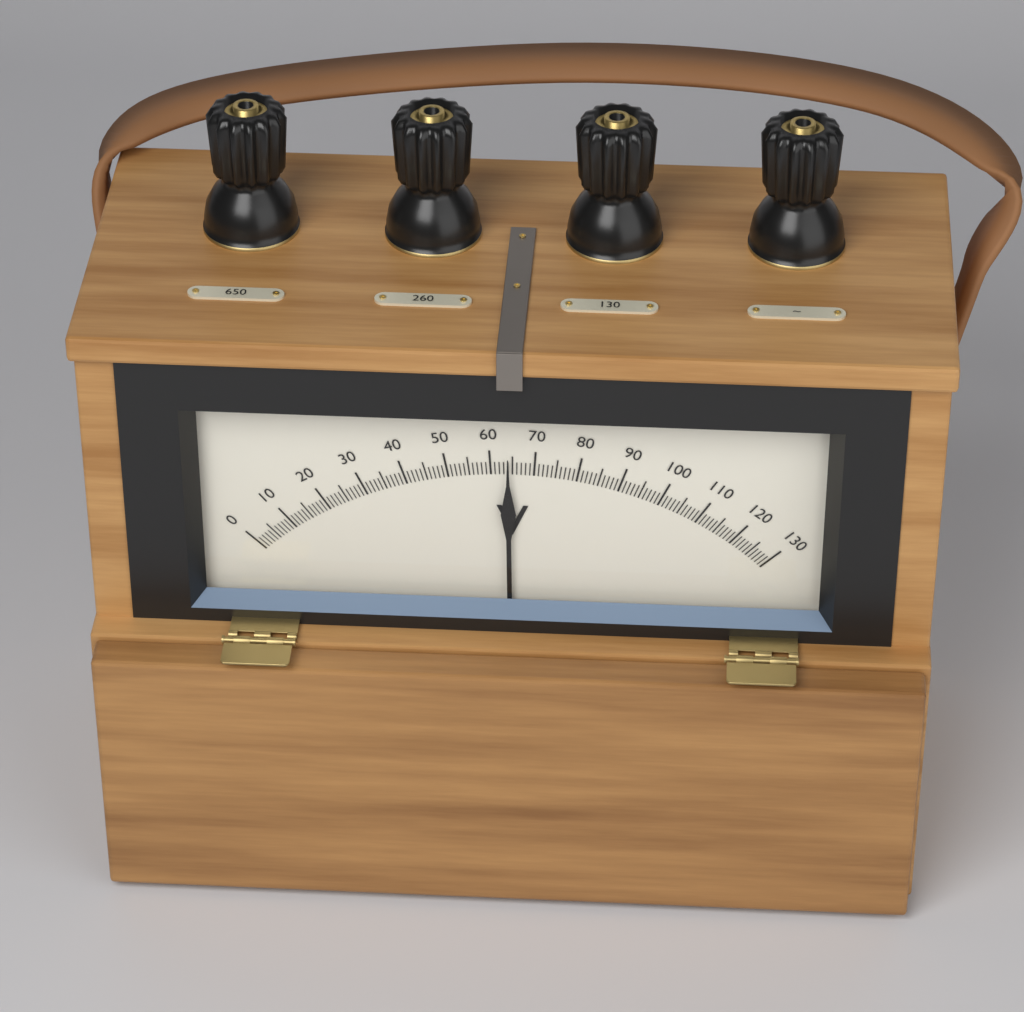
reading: 64 V
